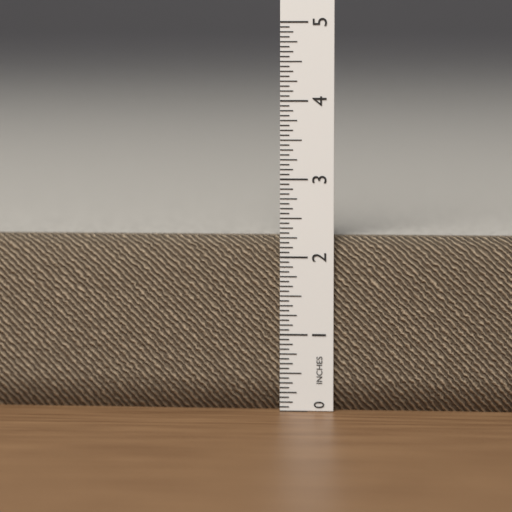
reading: 2.2500 in
